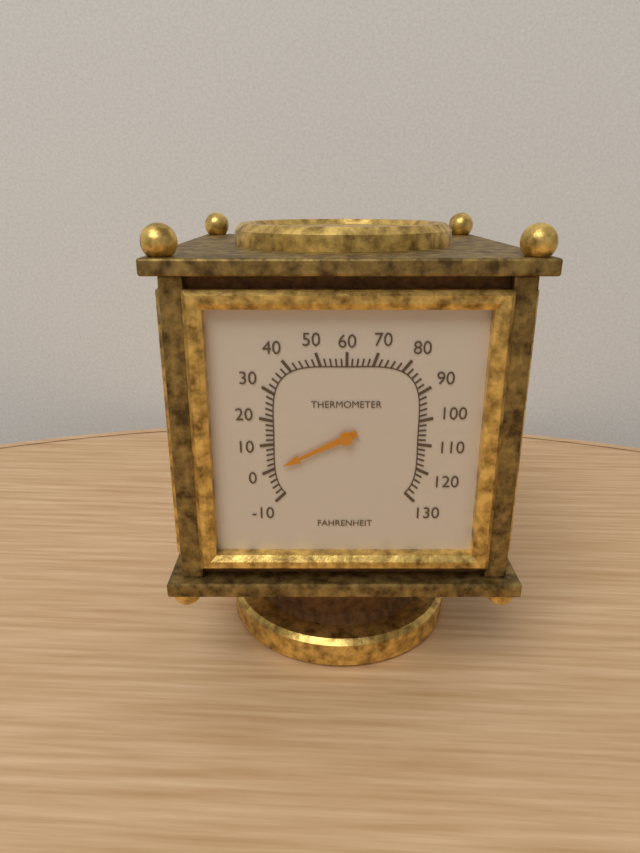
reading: 0 °F
